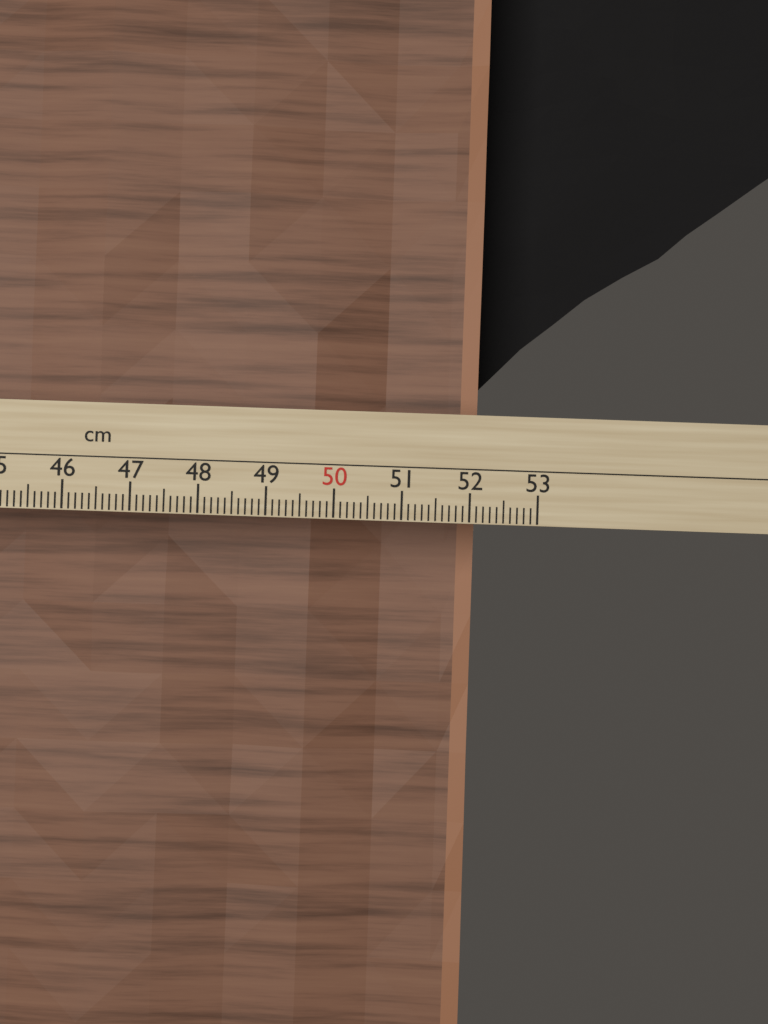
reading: 52.2 cm
